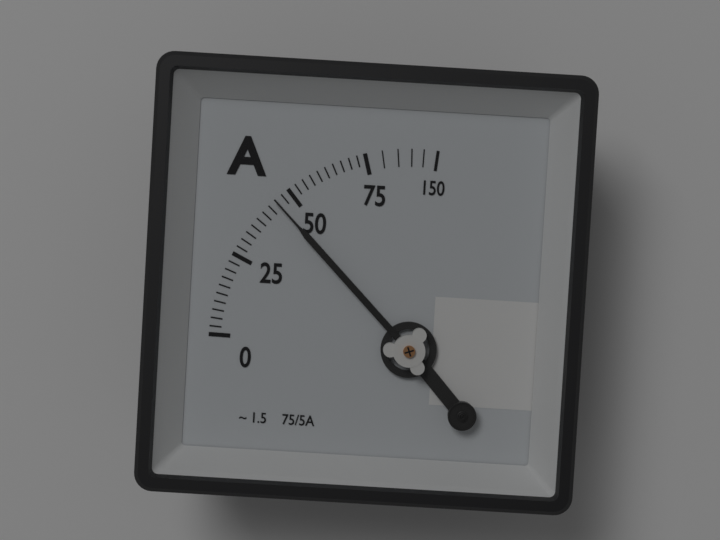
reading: 45.0 A
